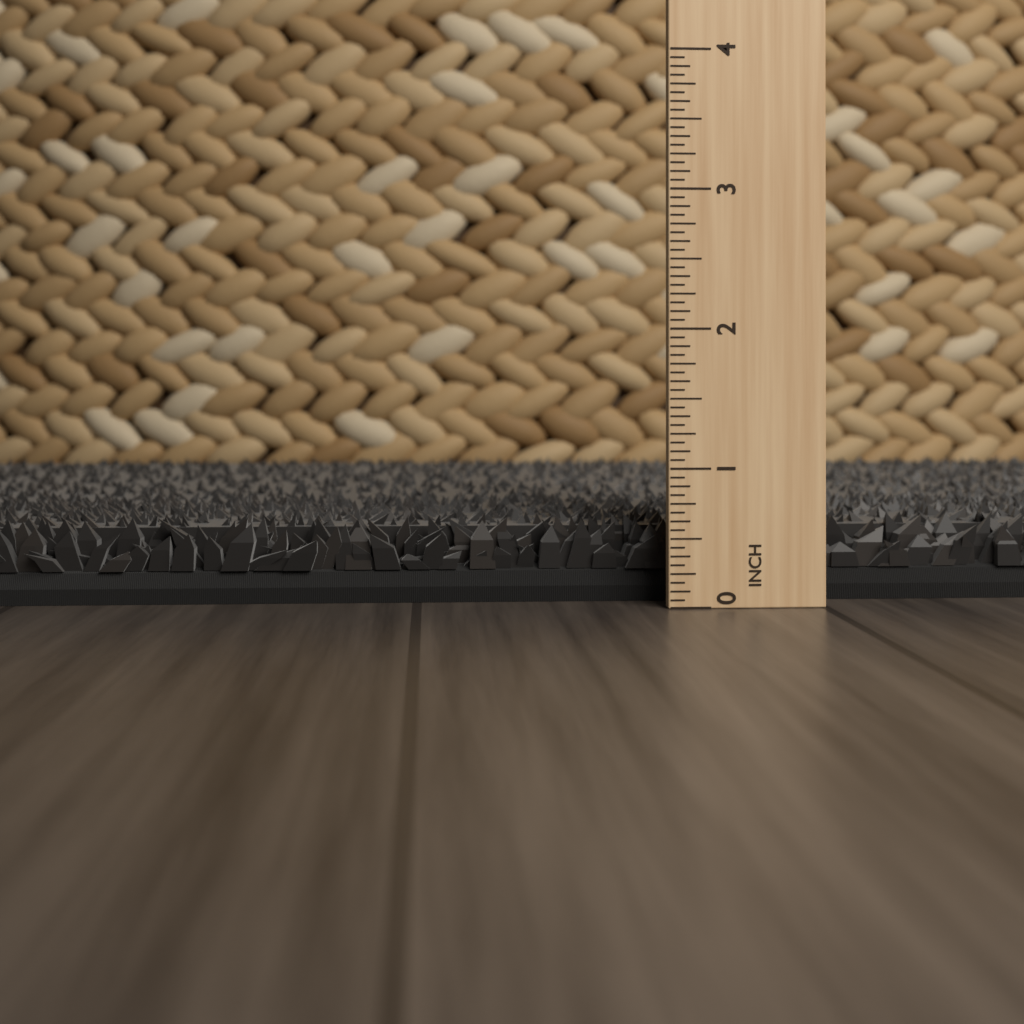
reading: 0.6250 in
